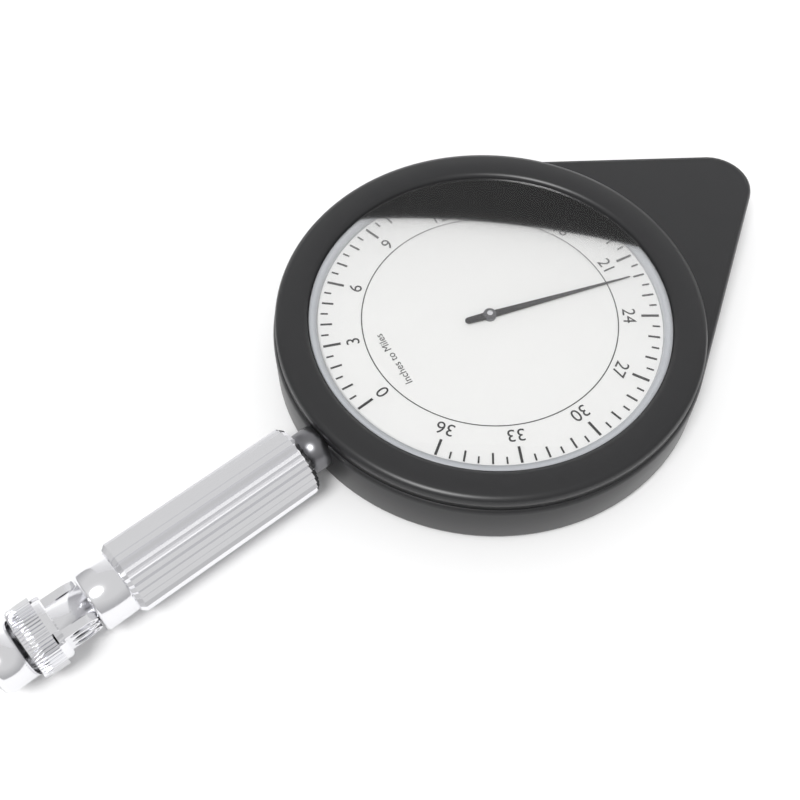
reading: 22.0 miles
